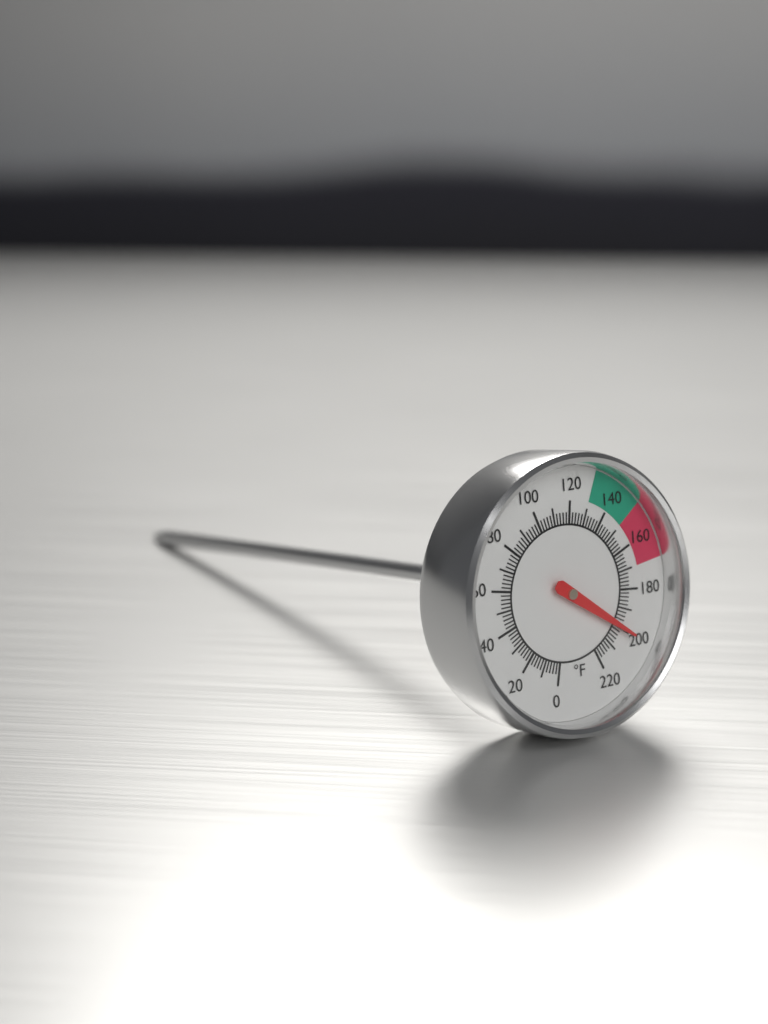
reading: 200 °F
